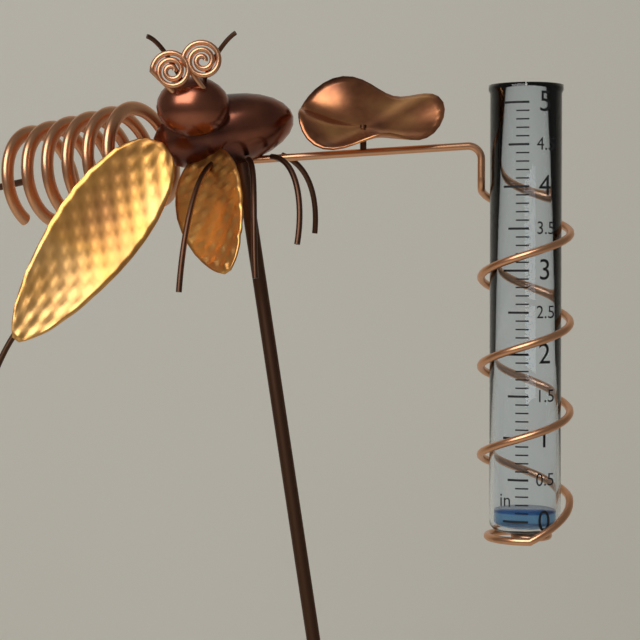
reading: 0.1 in
